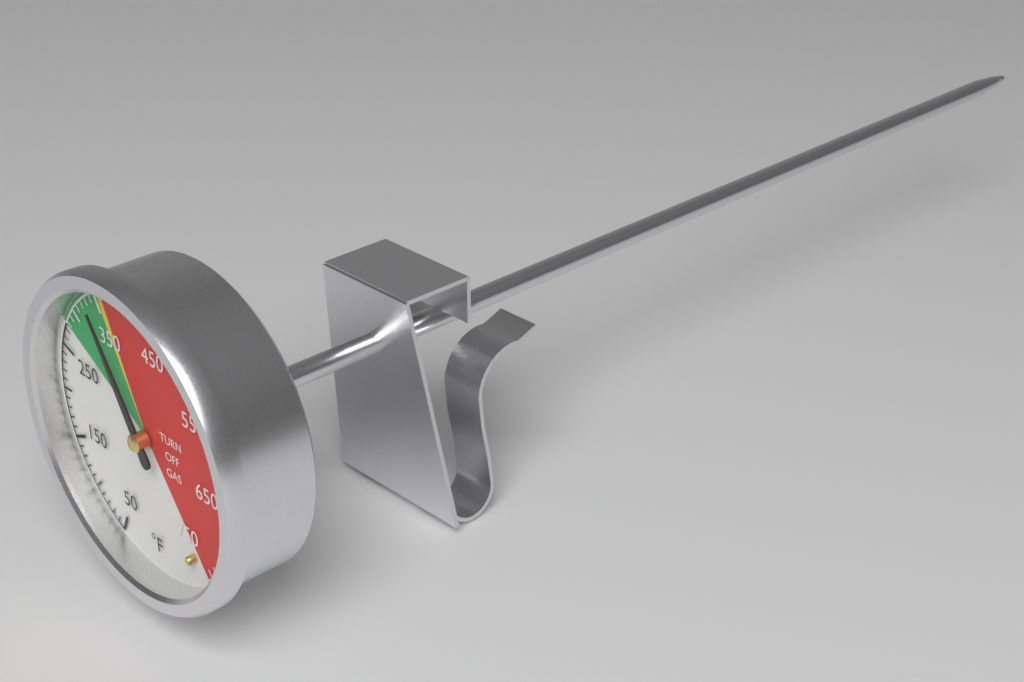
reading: 340 °F
